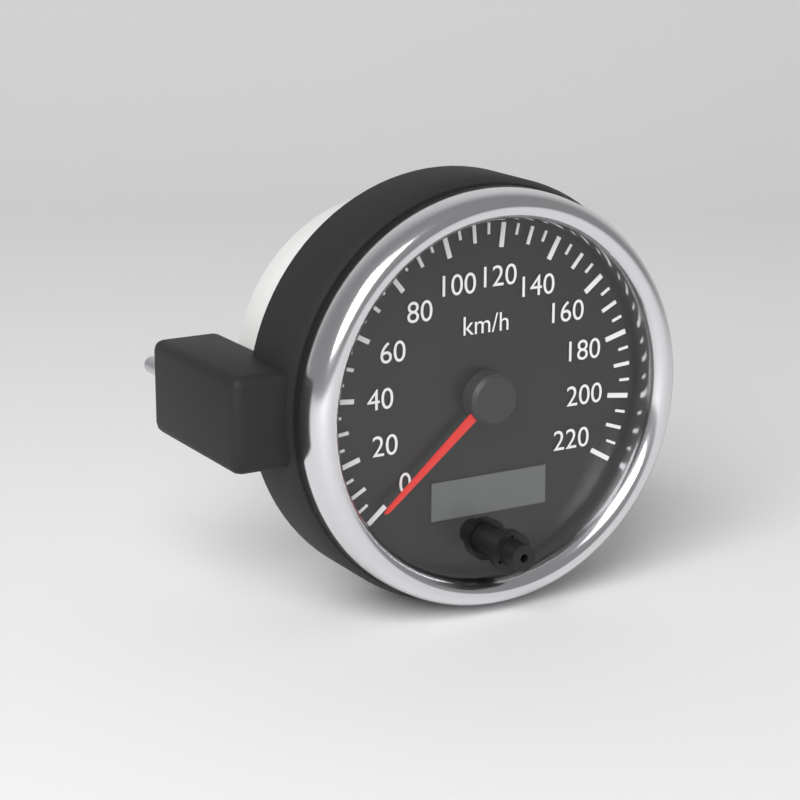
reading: 0 km/h
